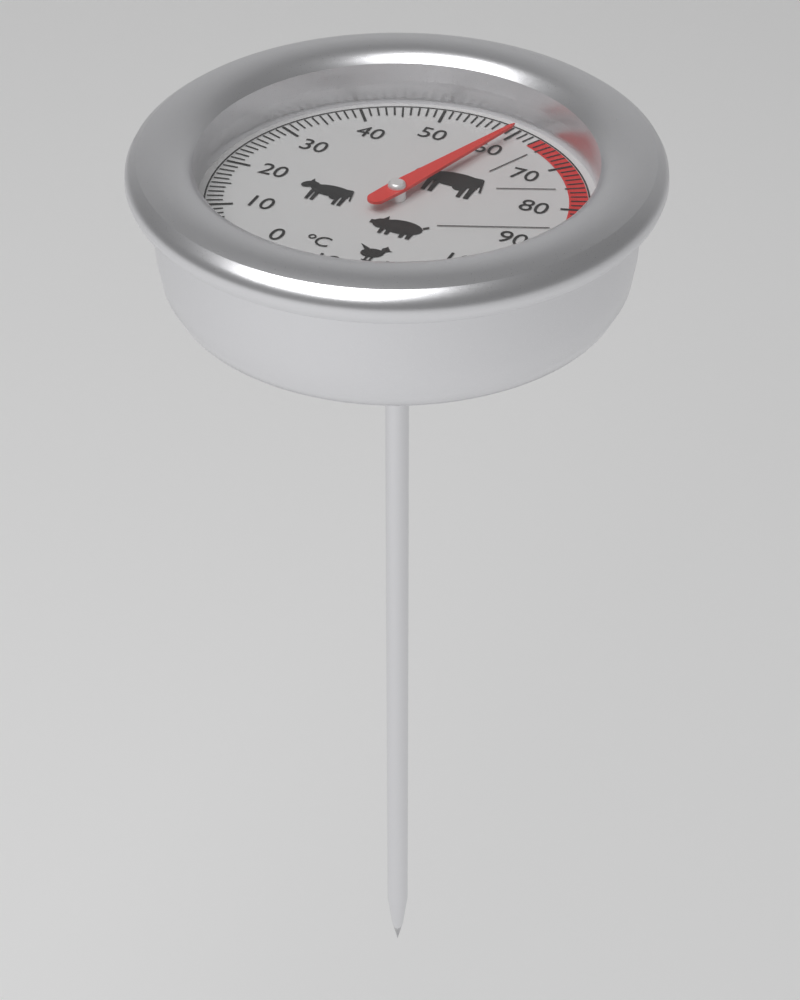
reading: 60 °C
